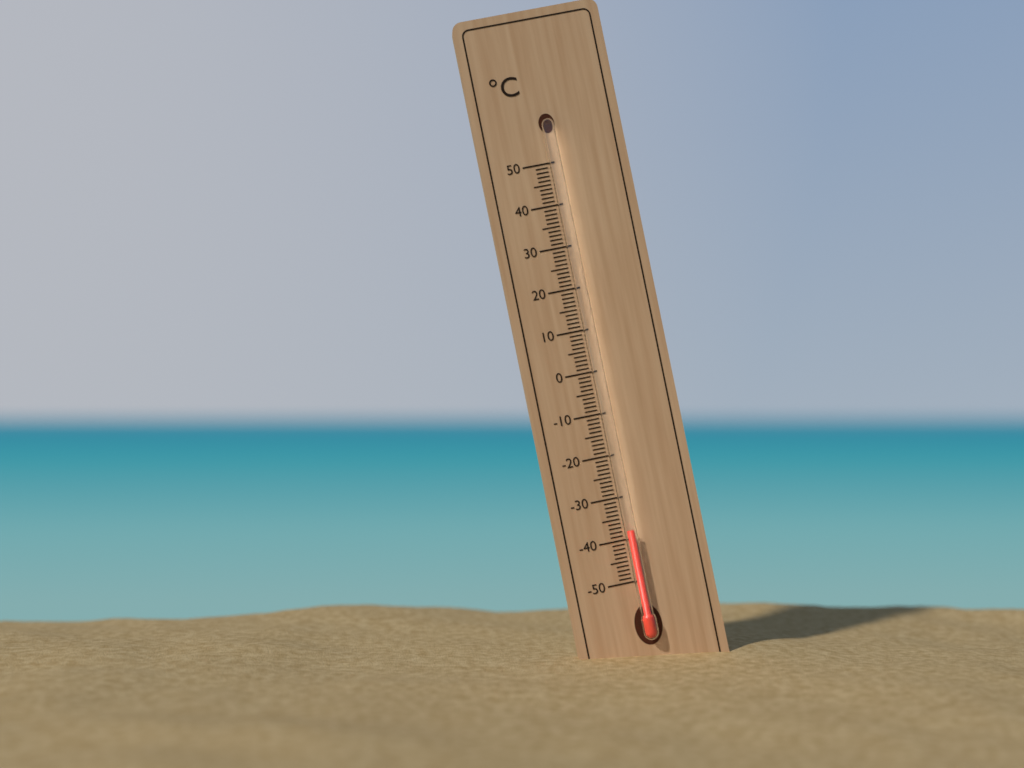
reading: -38 °C
